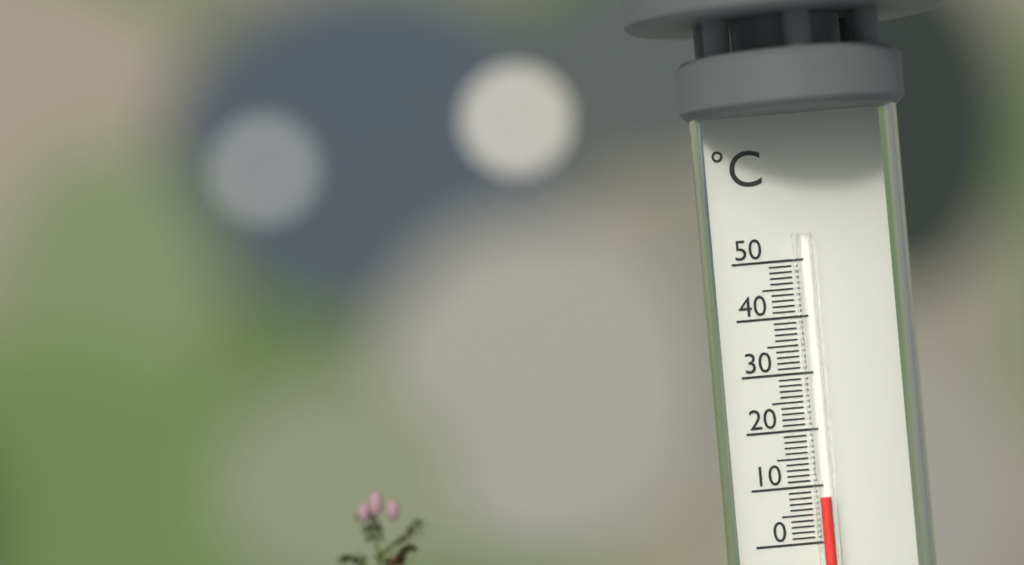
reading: 8 °C
